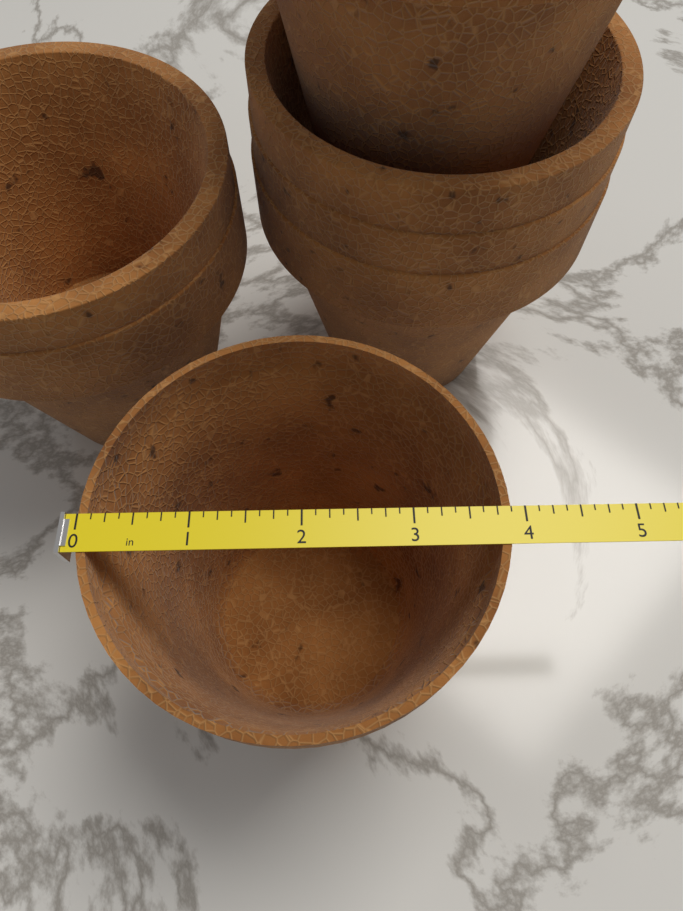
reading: 3.875 in
